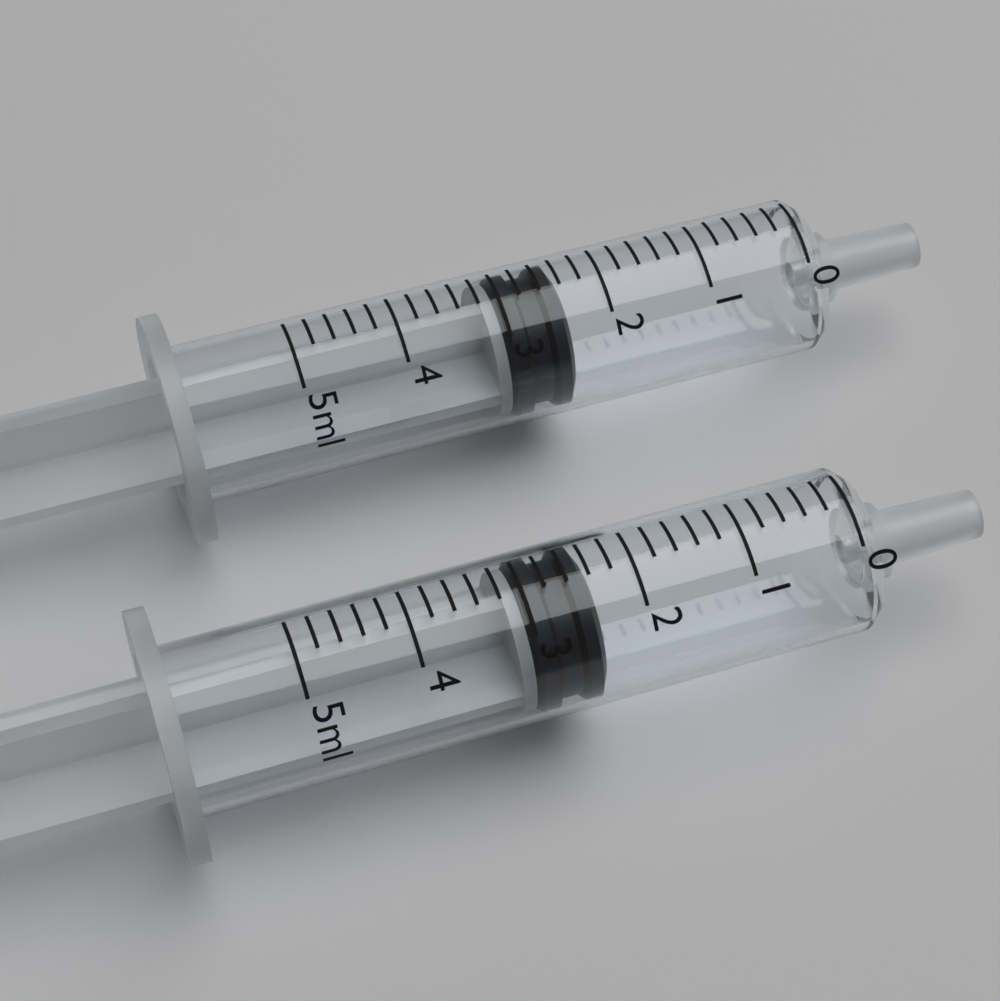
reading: 2.4 ml
